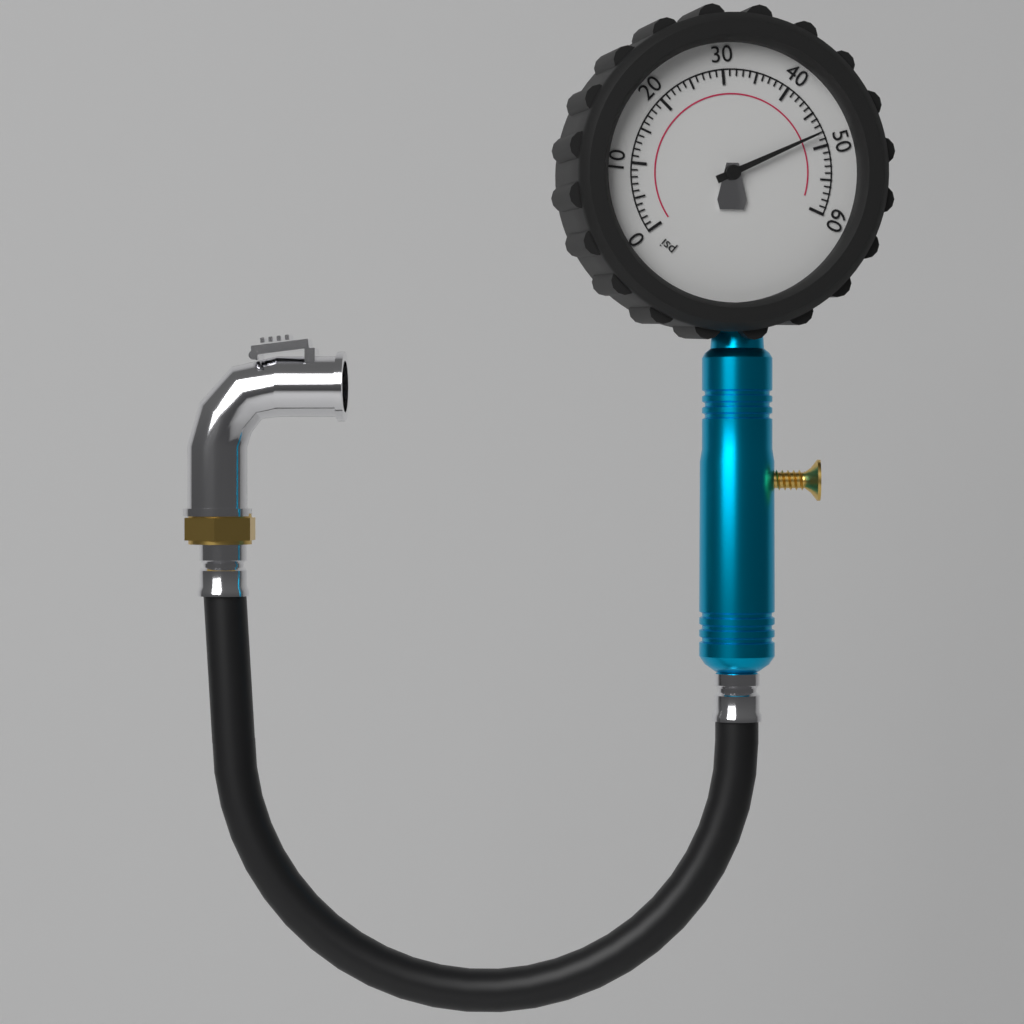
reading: 48 psi
